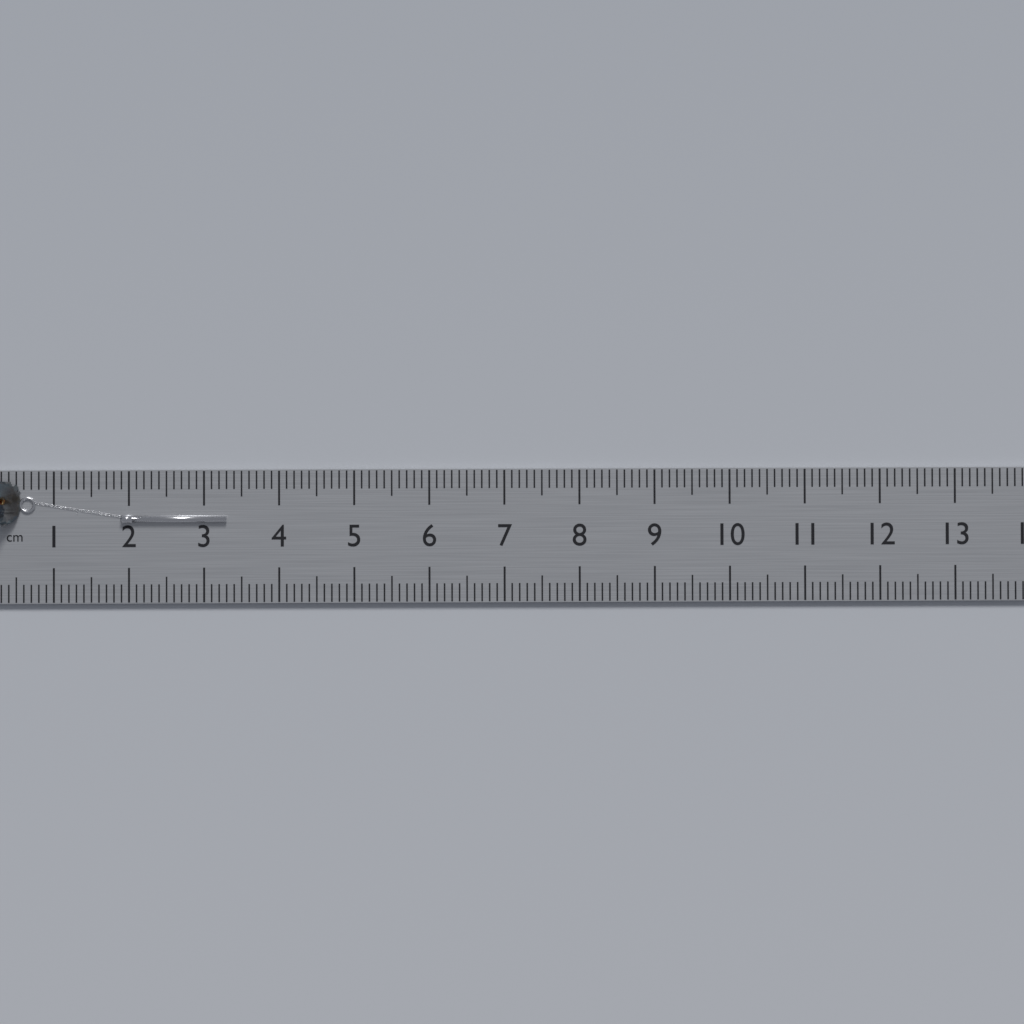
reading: 3.3 cm
